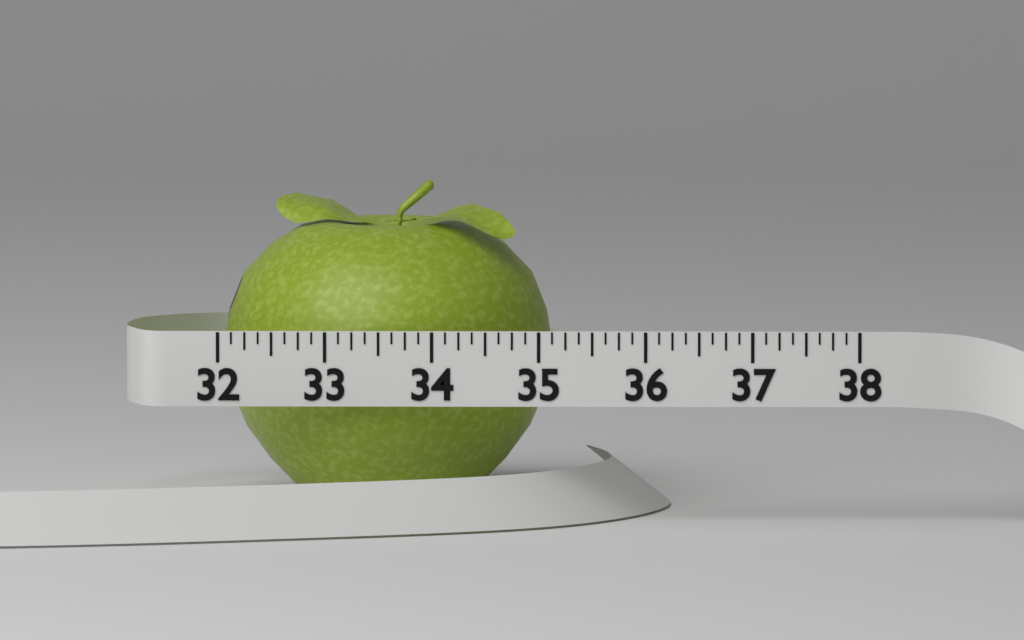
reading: 35.125 (no unit)
